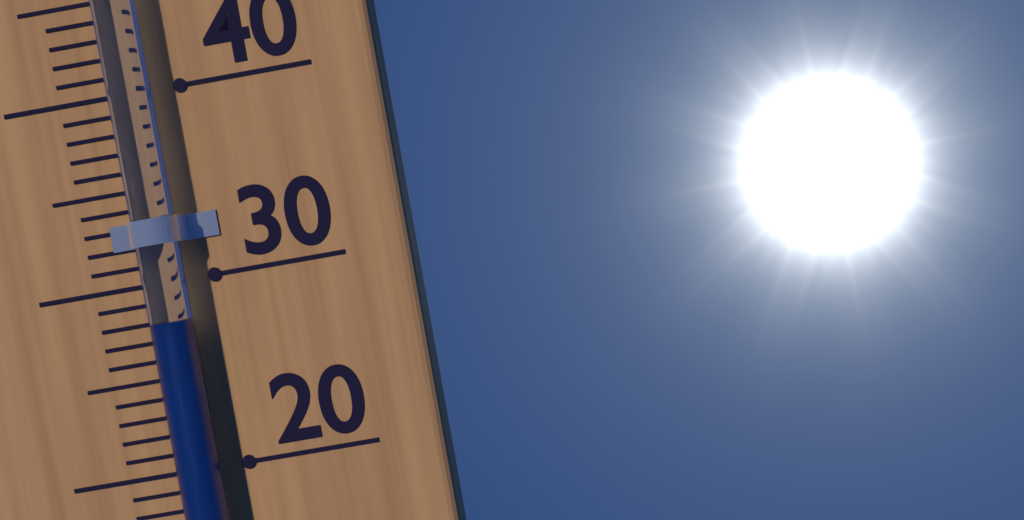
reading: 28 °C
